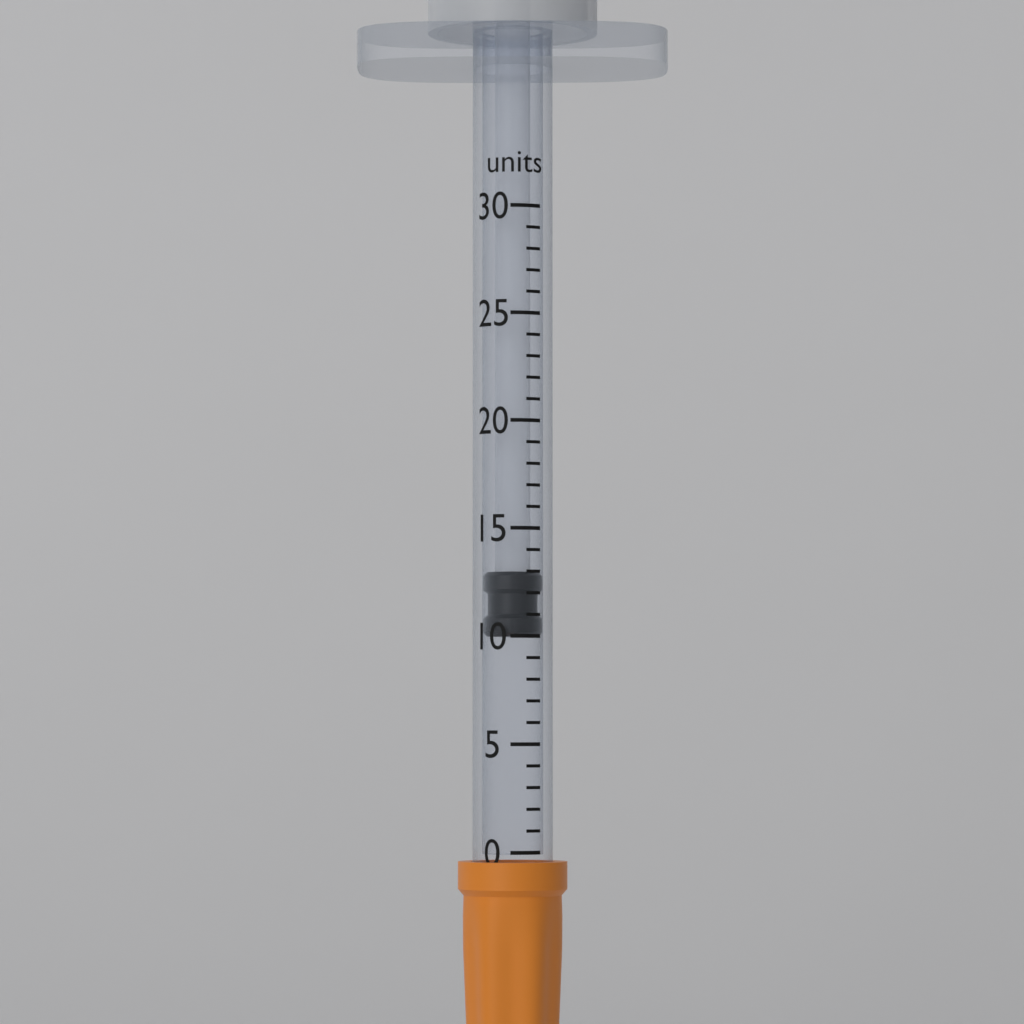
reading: 10 units
